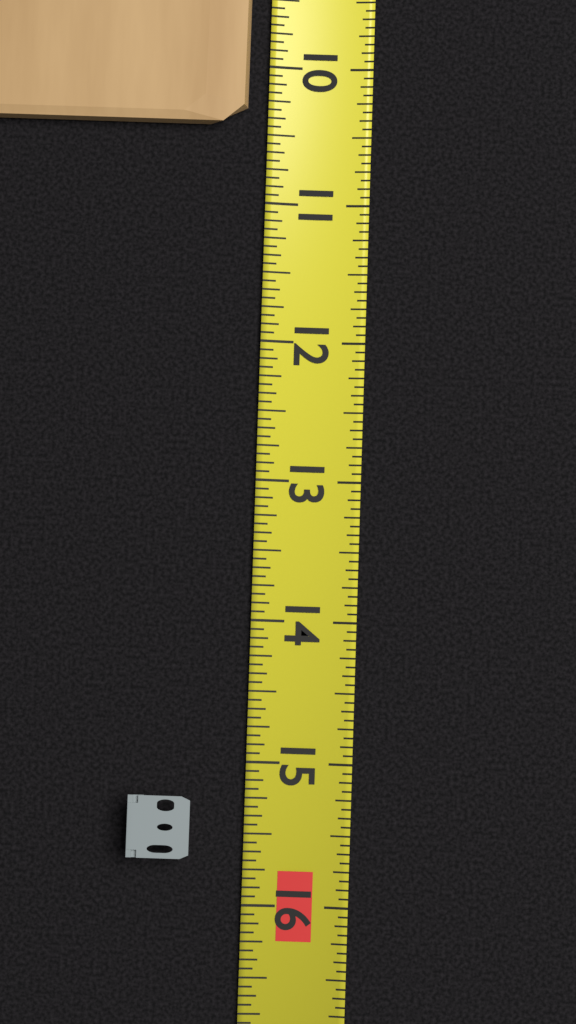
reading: 10.4375 (no unit)
